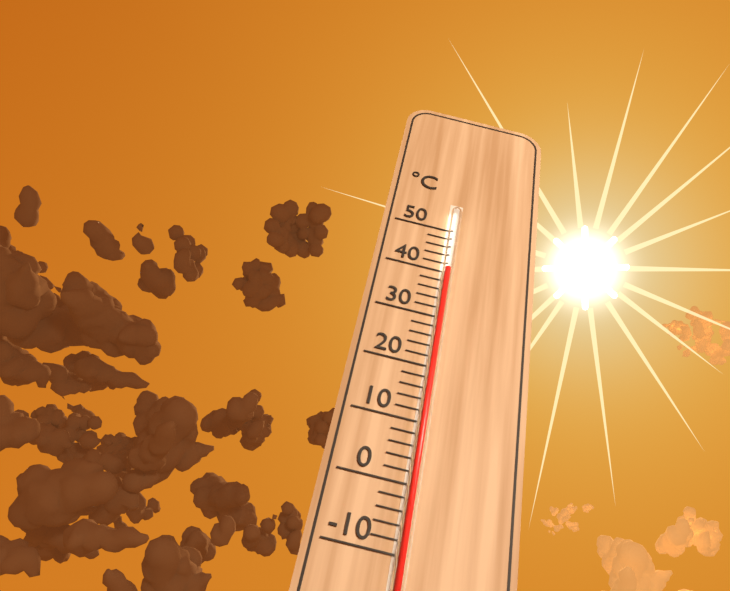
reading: 40 °C
